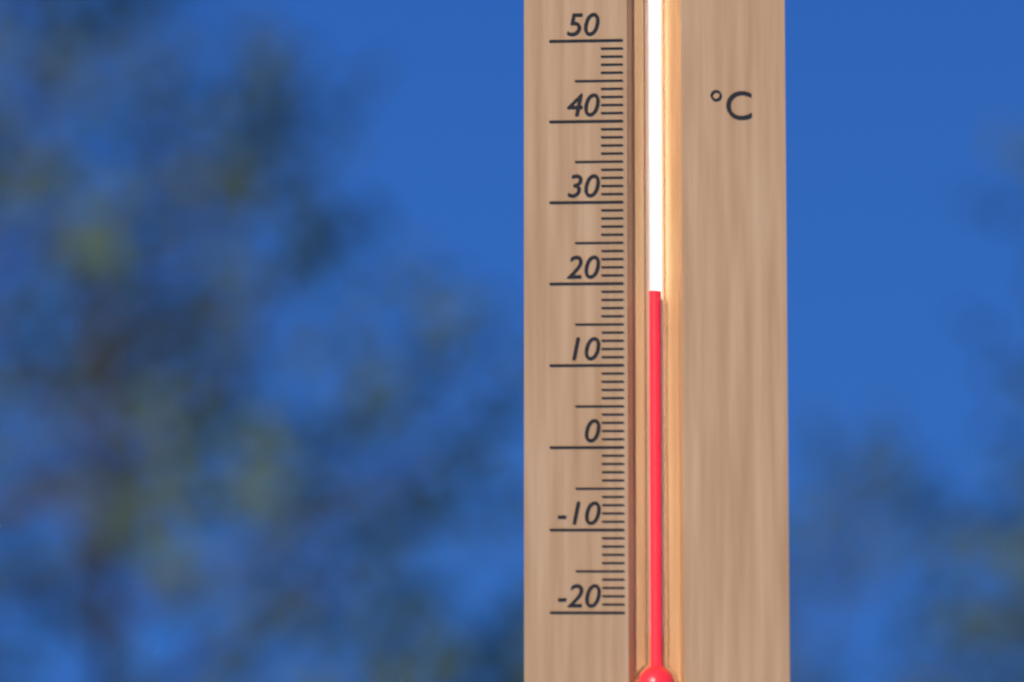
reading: 19 °C
